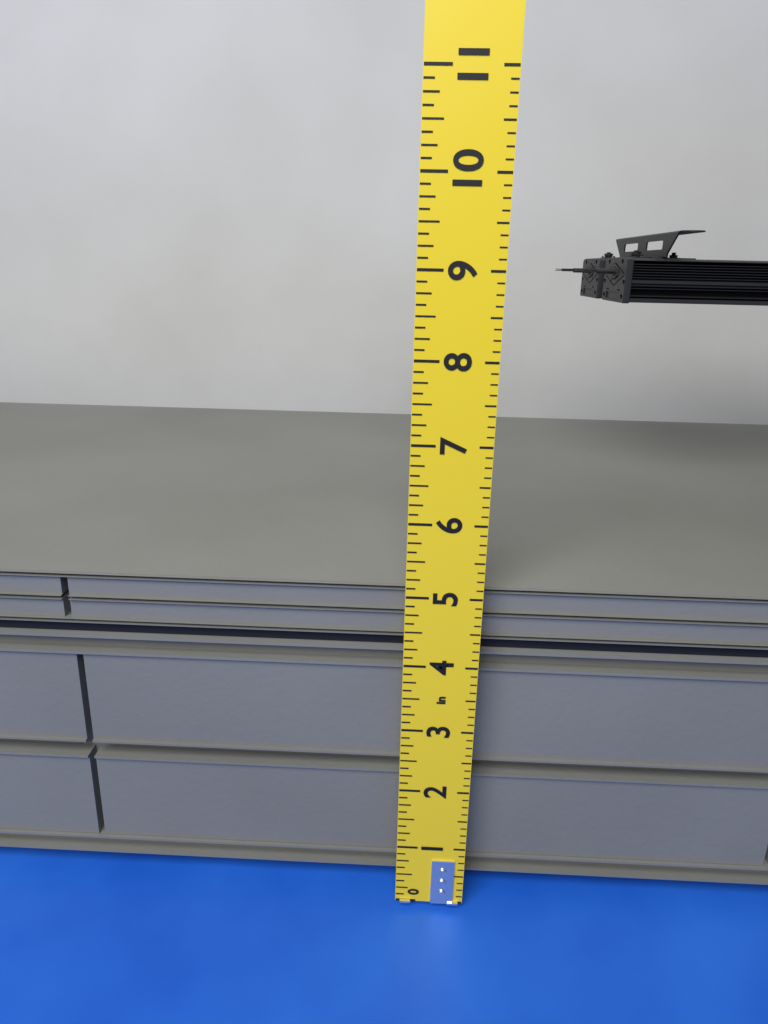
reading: 5.000 in
